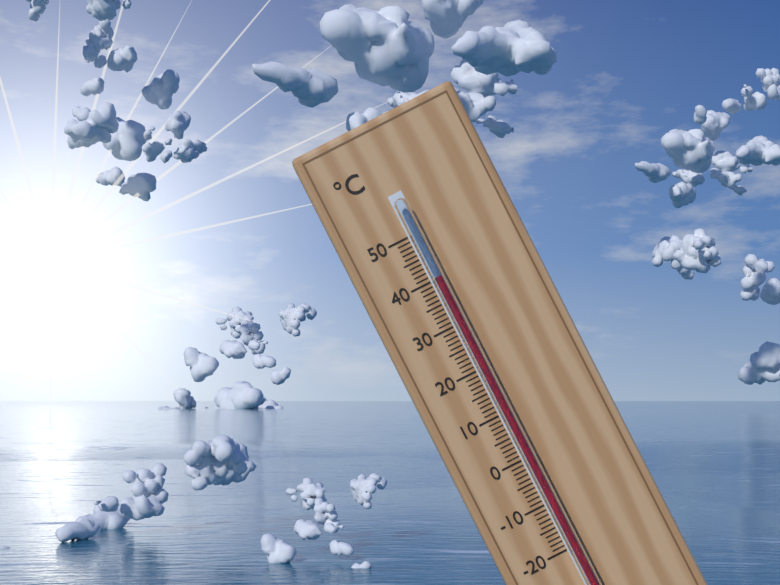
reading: 40 °C
